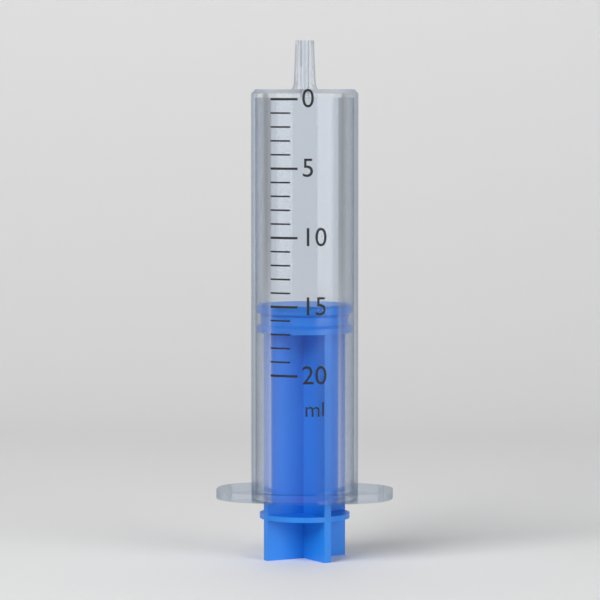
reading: 15 ml
